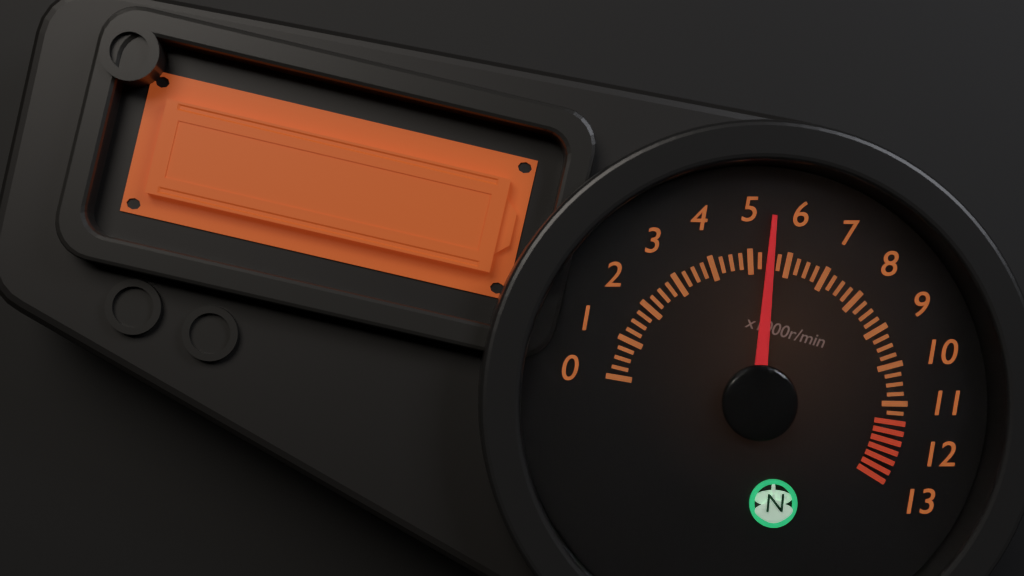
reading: 5.50 x1000r/min
